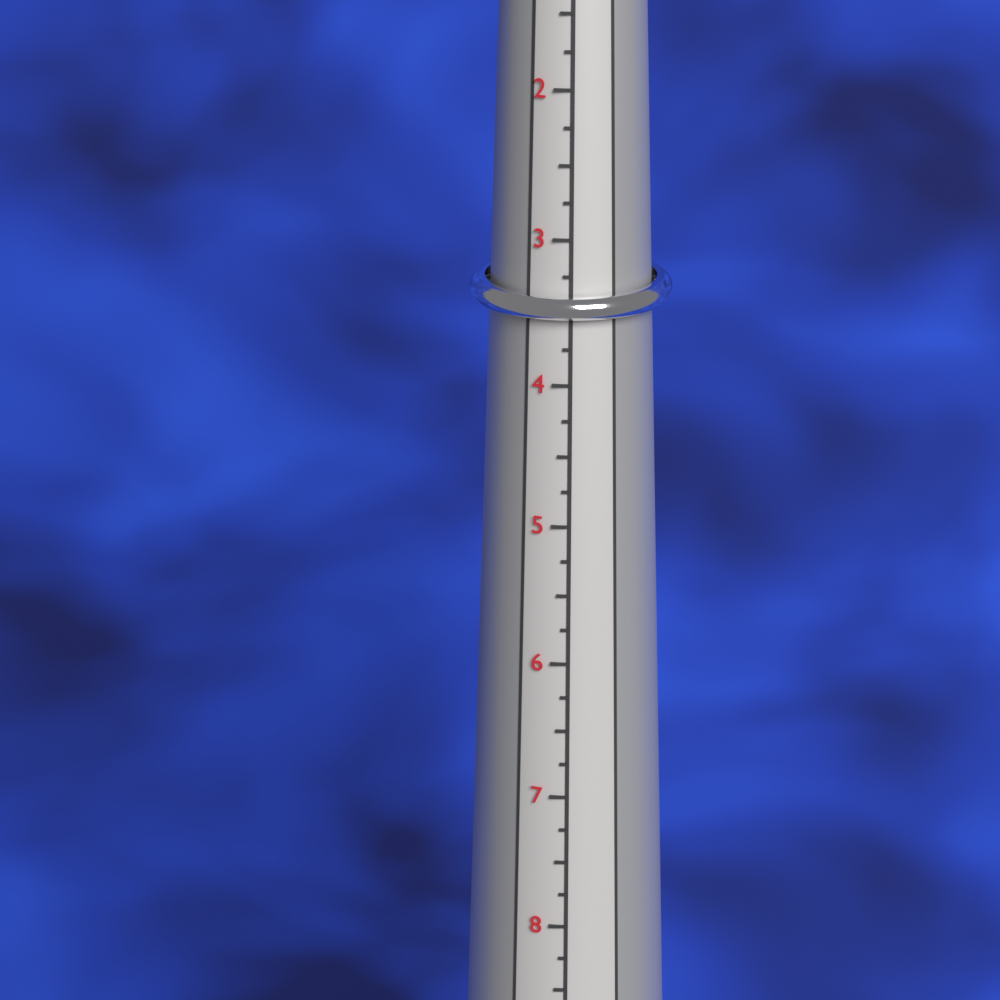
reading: 3.75 (no unit)
